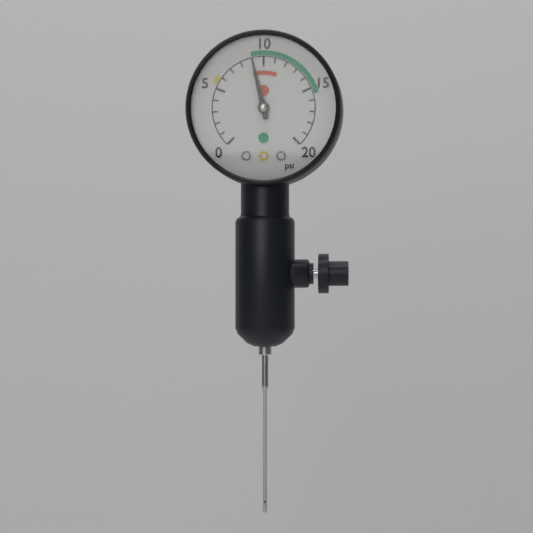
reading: 9 psi
